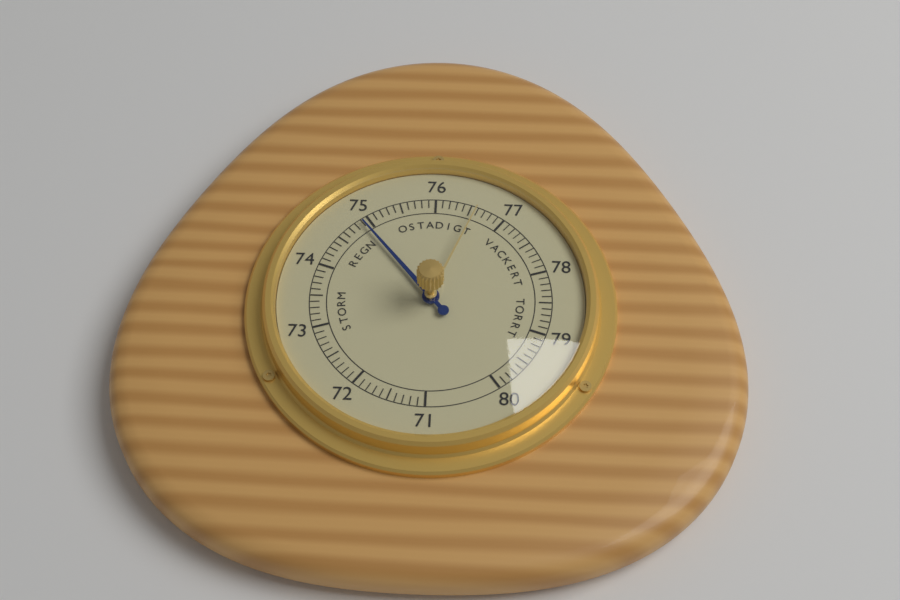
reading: 74.9 (no unit)
